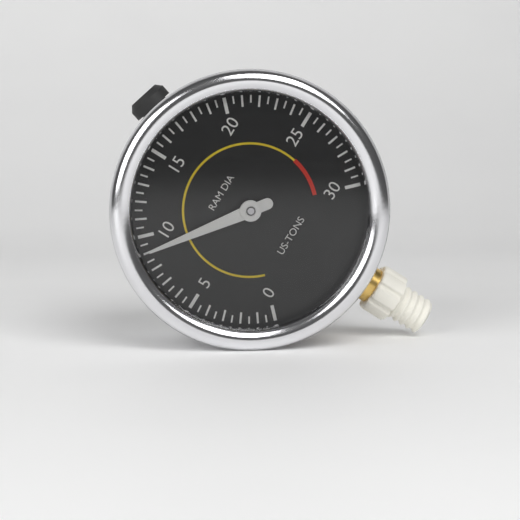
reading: 9.0 US-TONS
